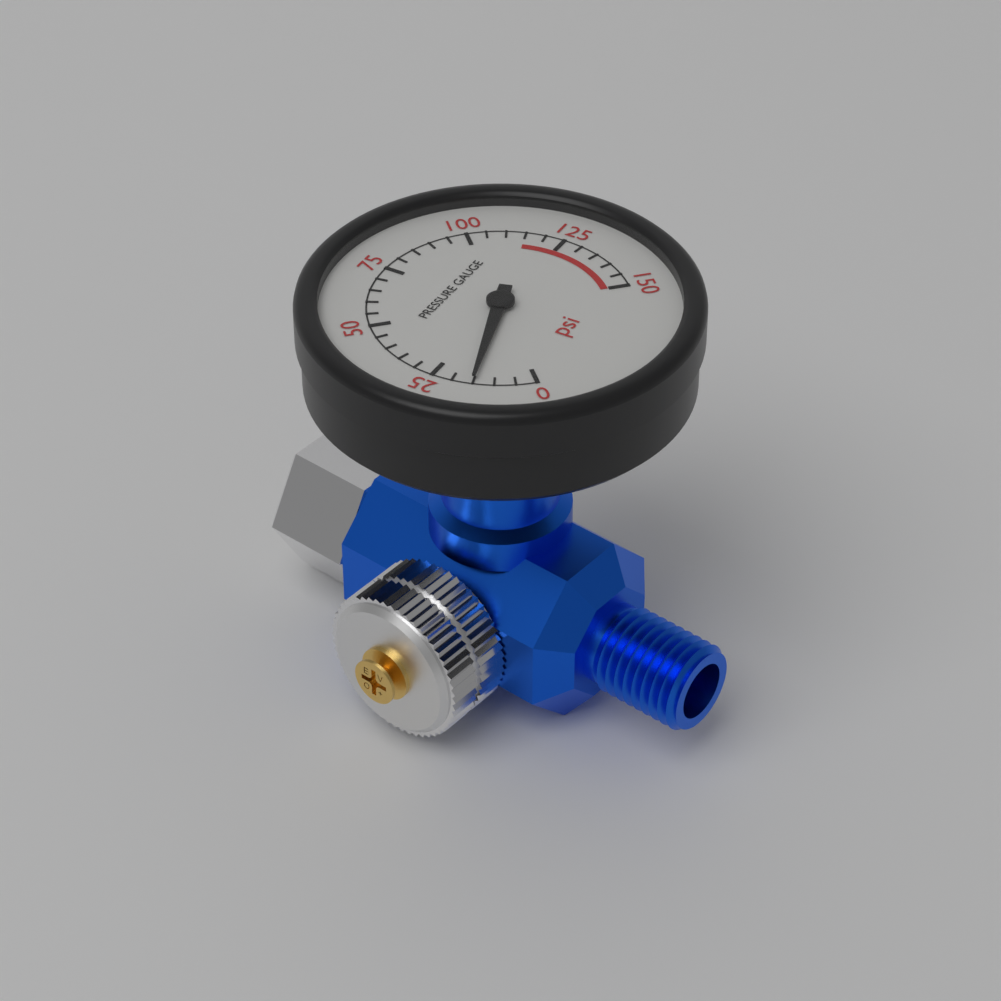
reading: 15 psi
